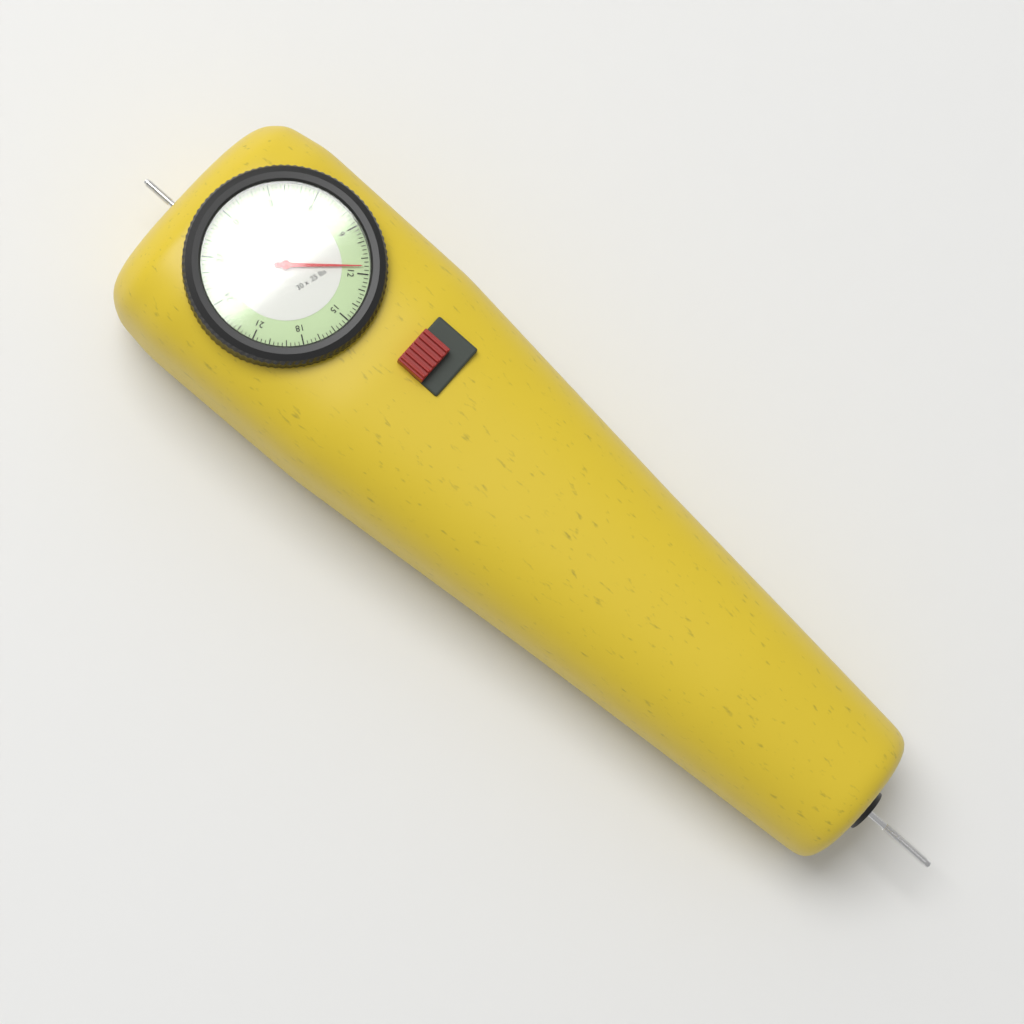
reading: 11.50 lbs
